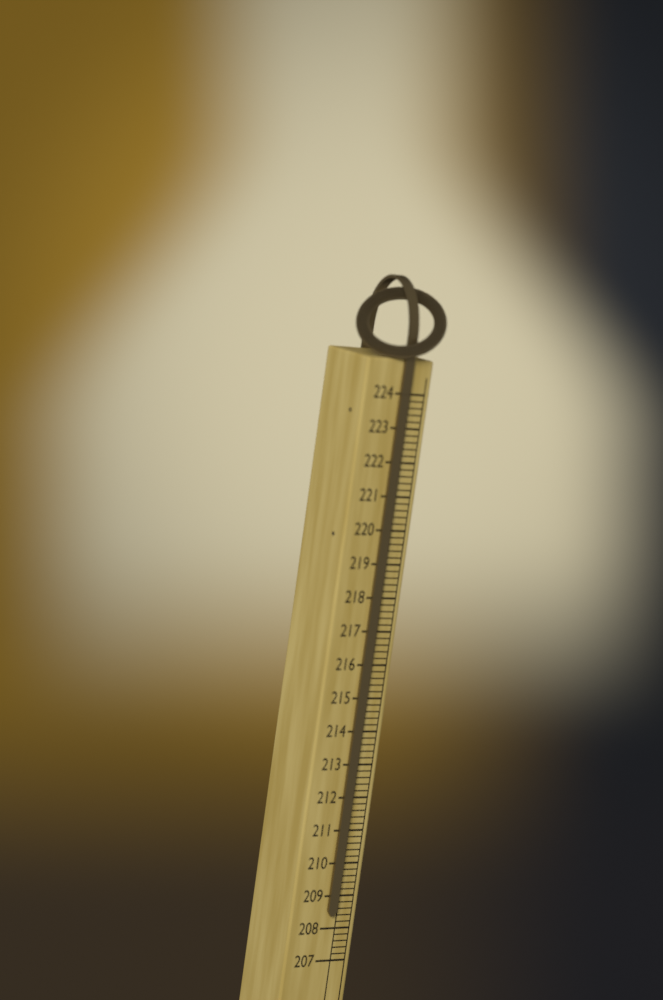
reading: 208.4 (no unit)
